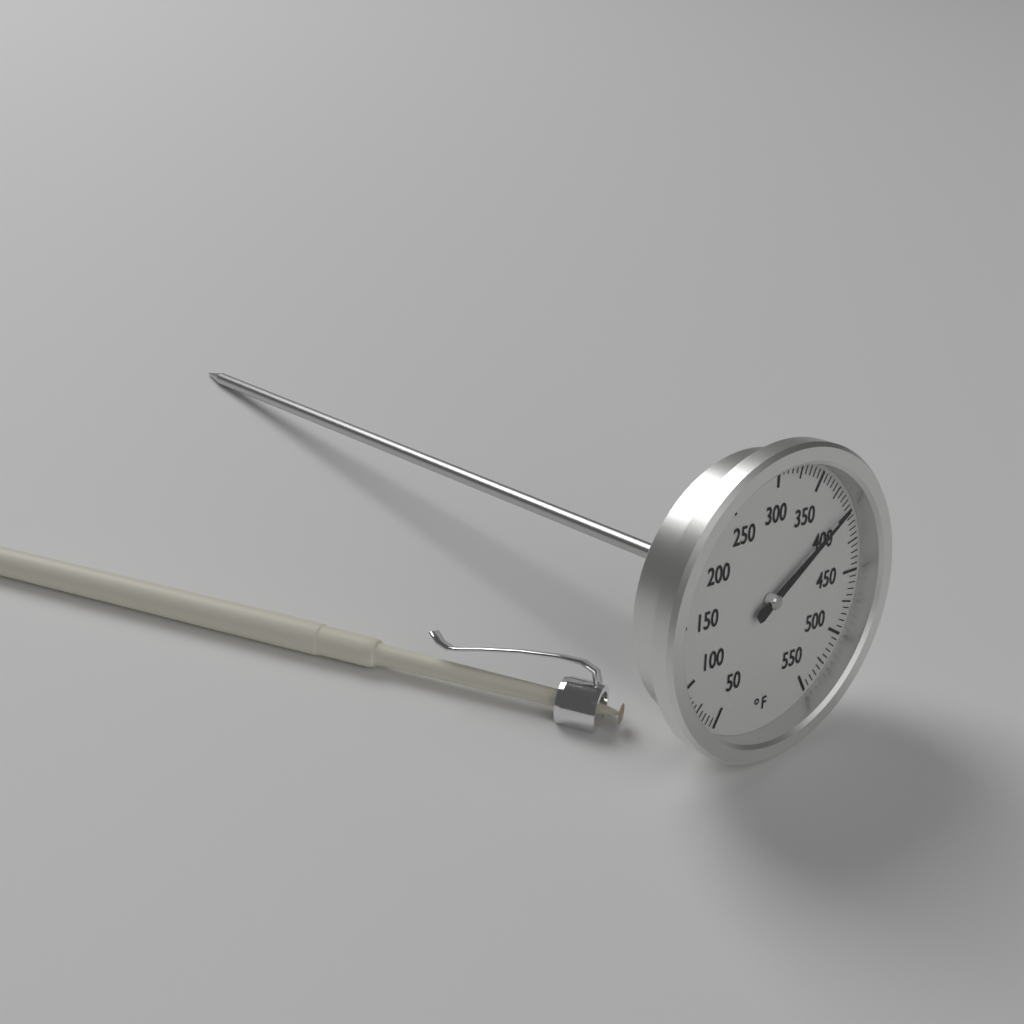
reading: 395 °F
